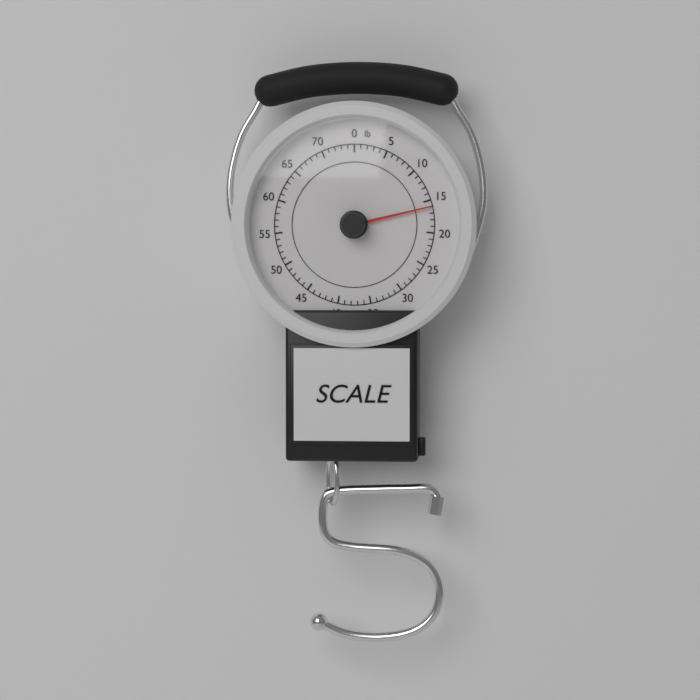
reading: 16 lb
